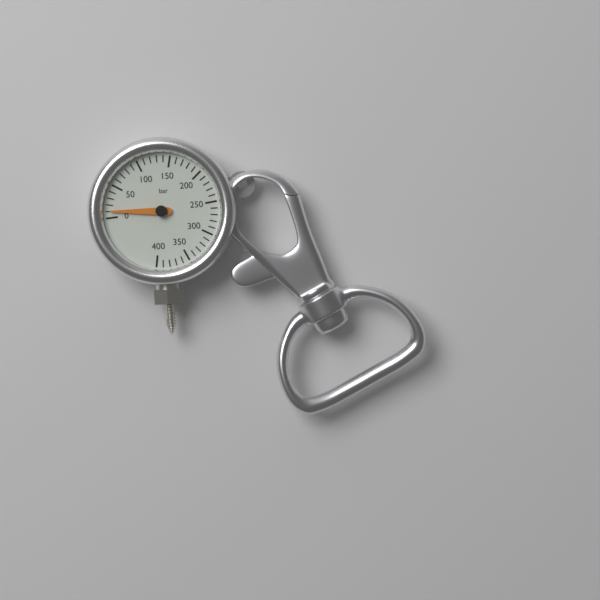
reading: 10 bar
